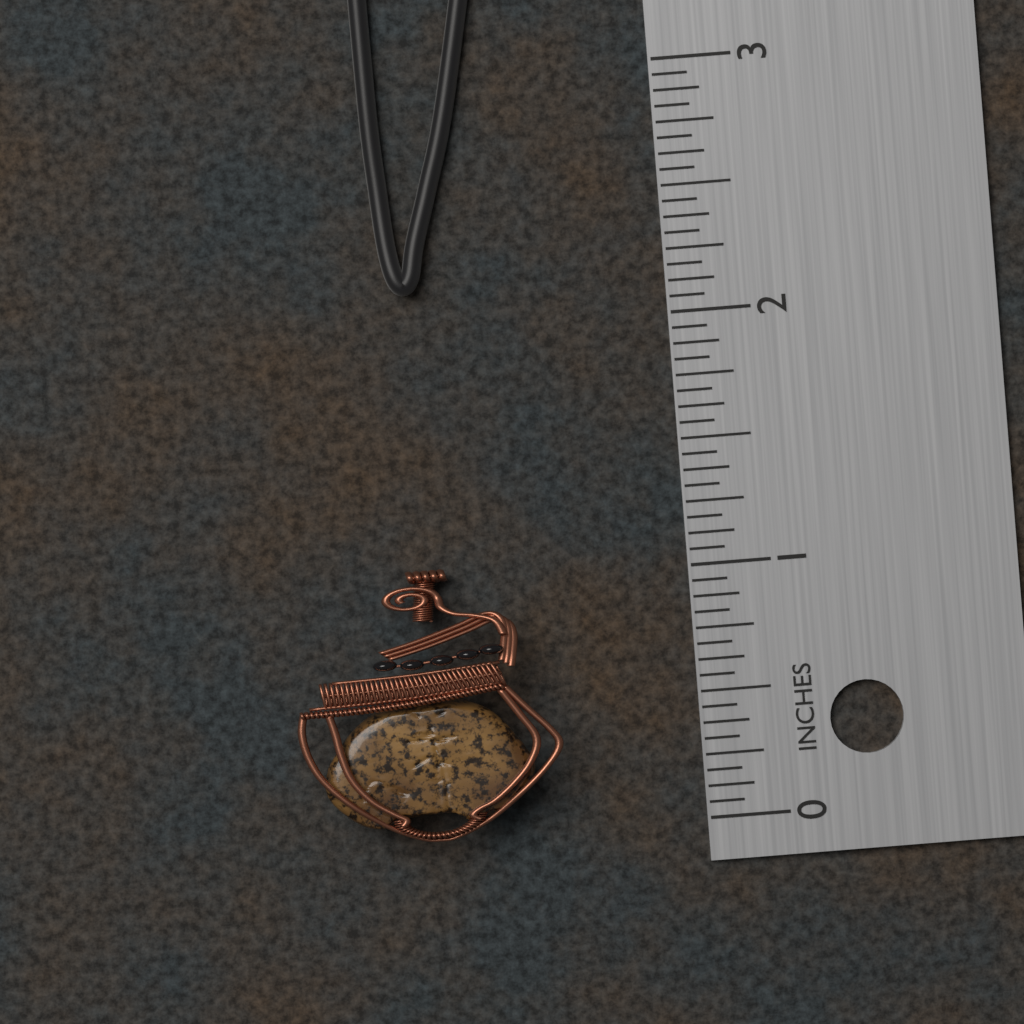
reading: 1.0625 in
